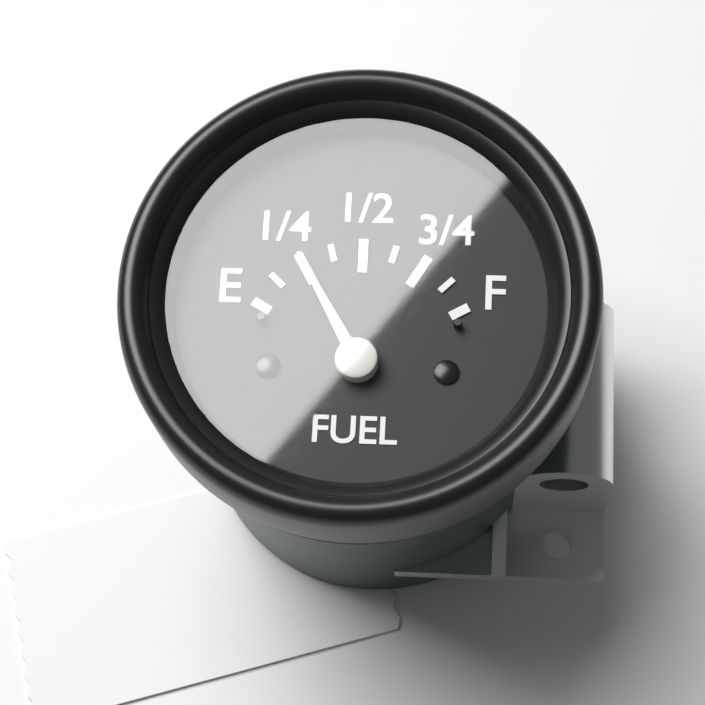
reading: 0.250 (no unit)
